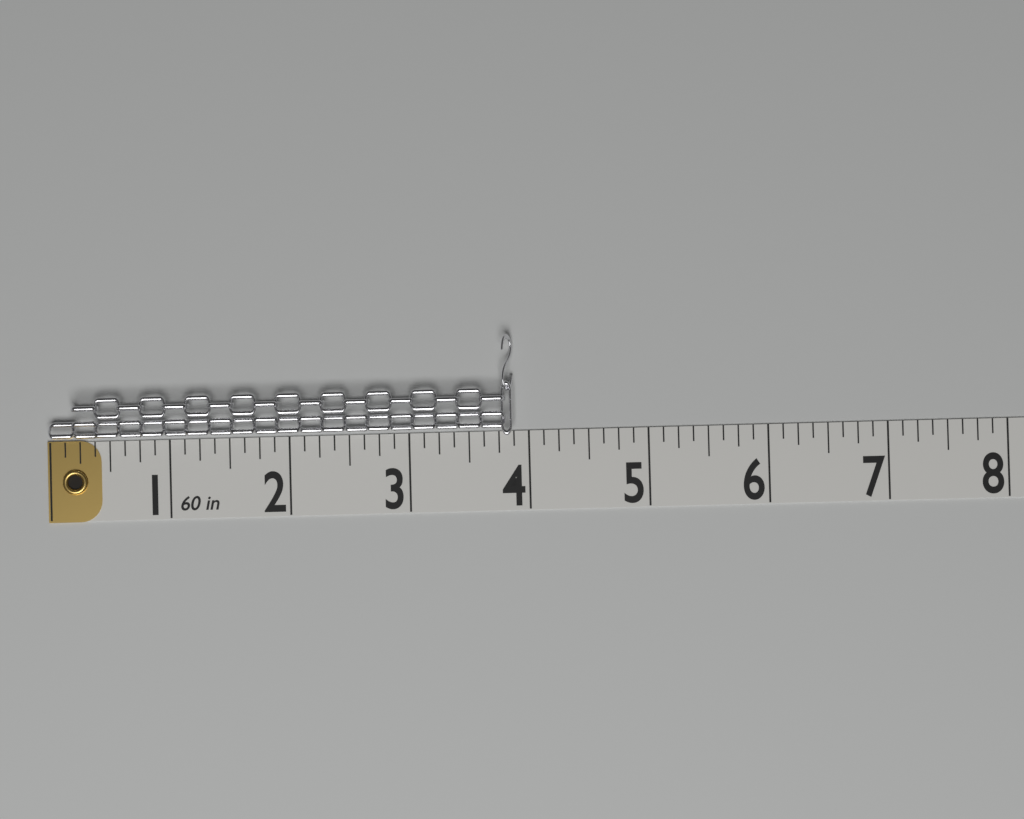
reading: 3.875 in
